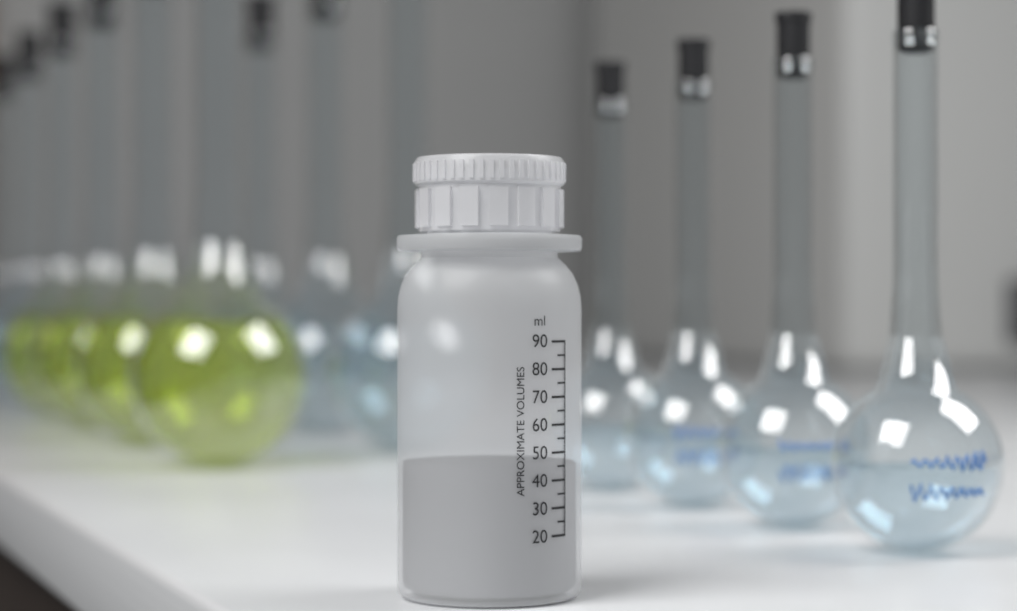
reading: 45 ml
